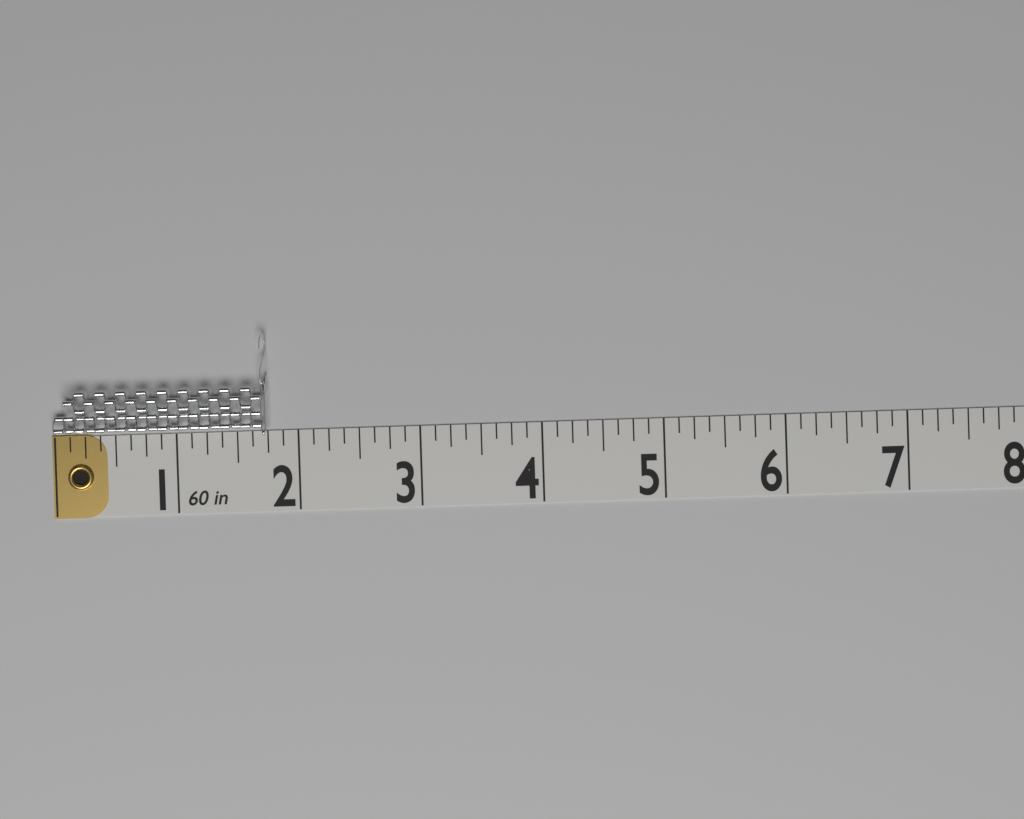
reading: 1.750 in
